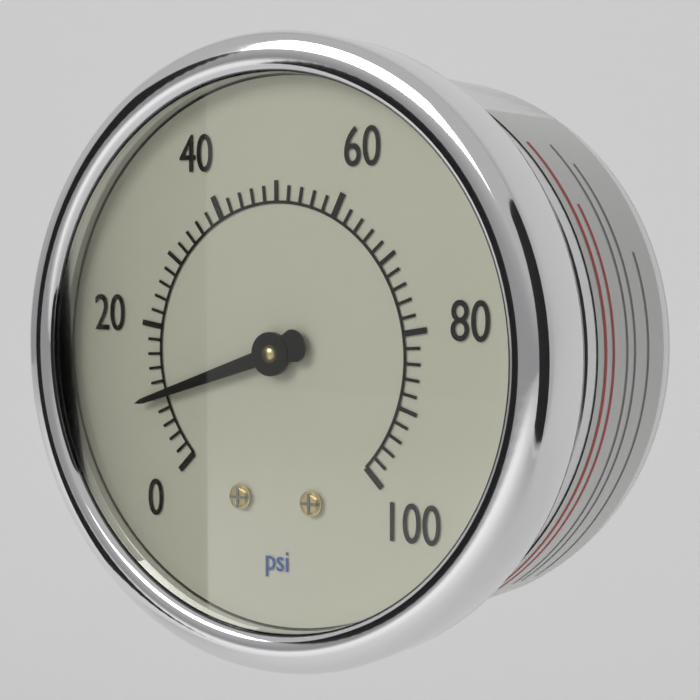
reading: 10 psi
